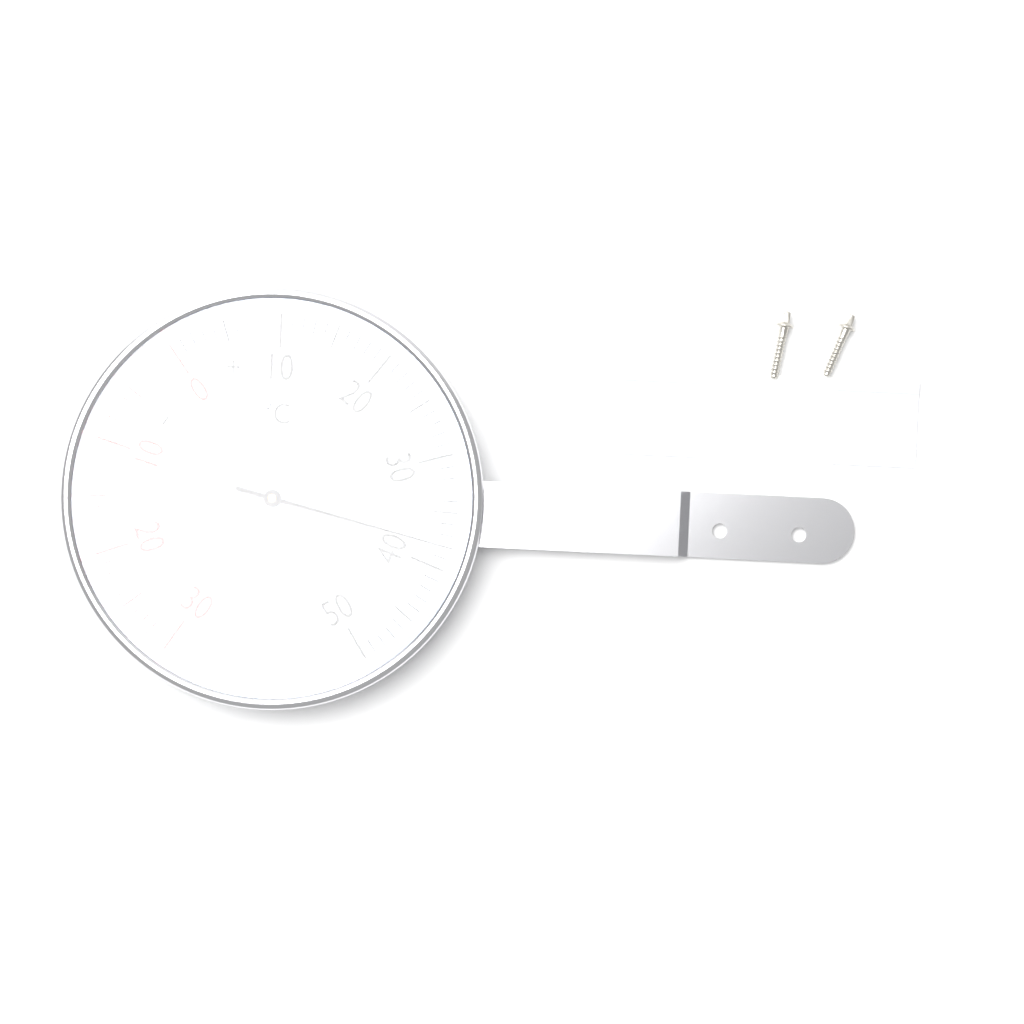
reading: 38 °C
